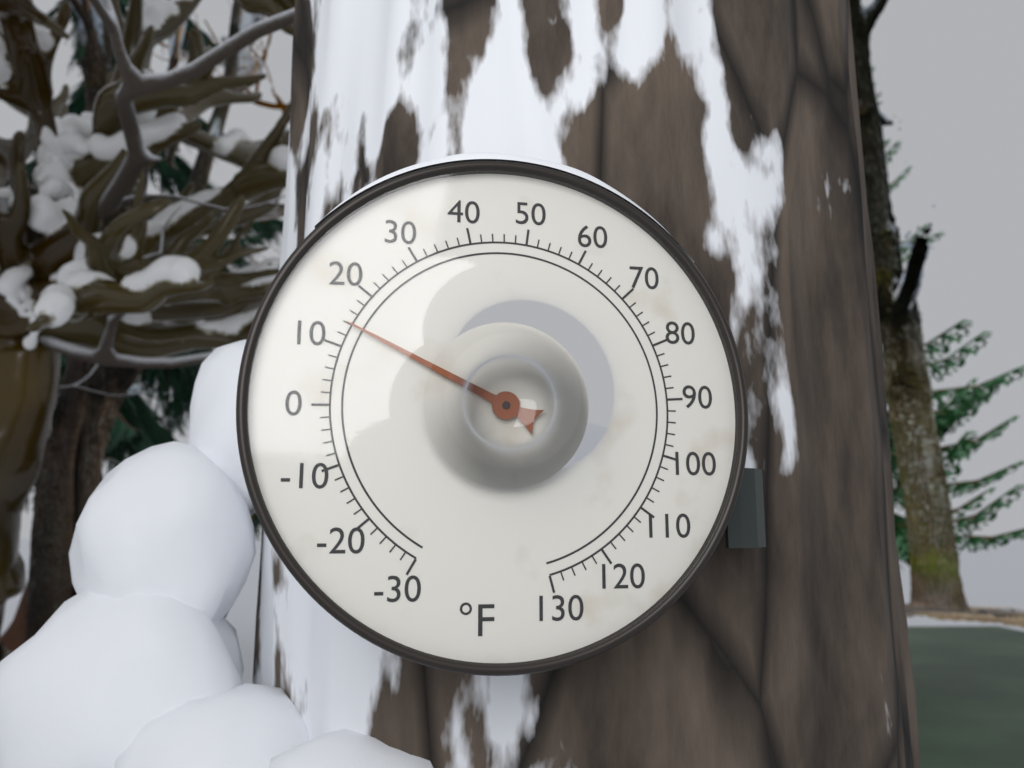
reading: 14 °F
